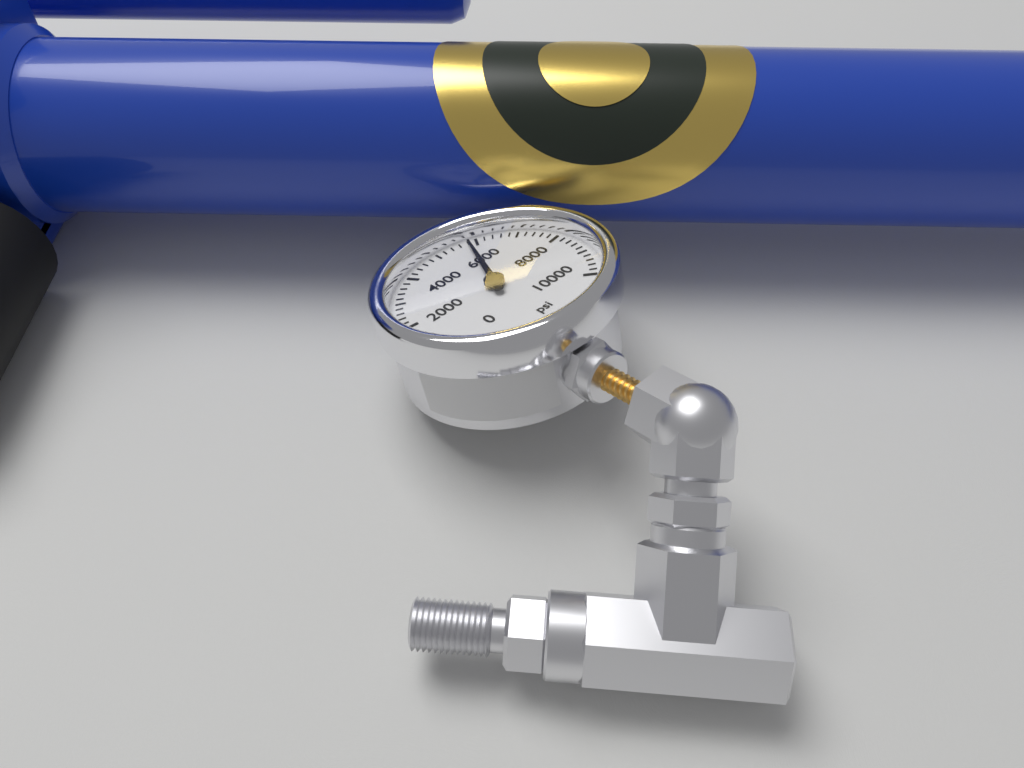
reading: 5800 psi
